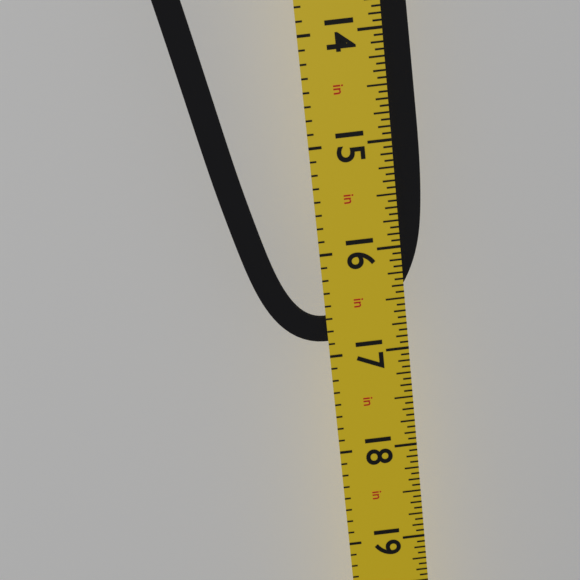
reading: 16.8750 in
